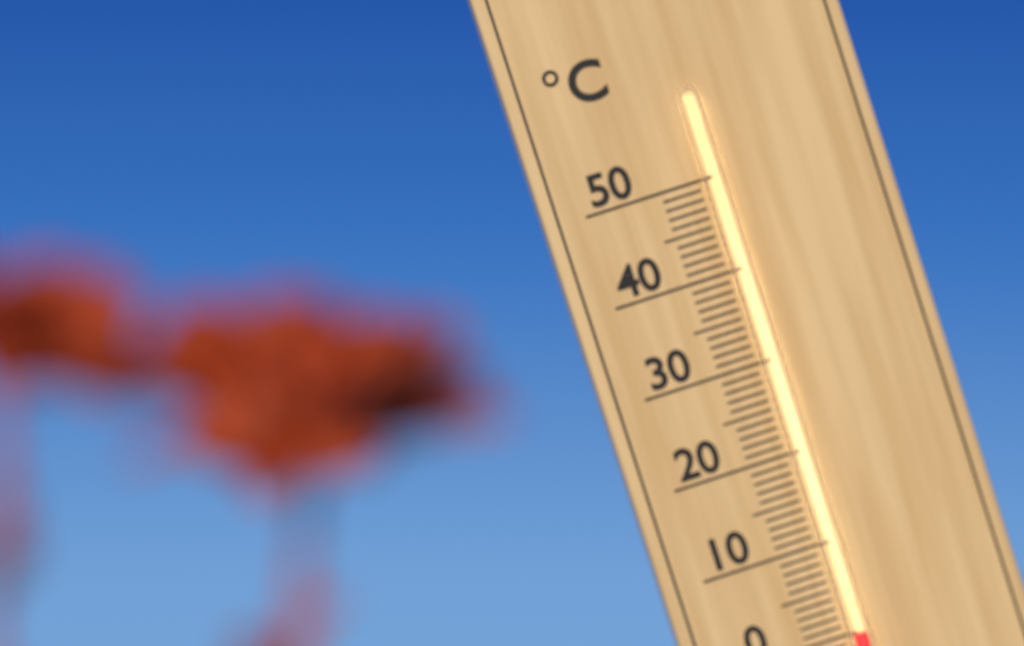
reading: 0 °C
